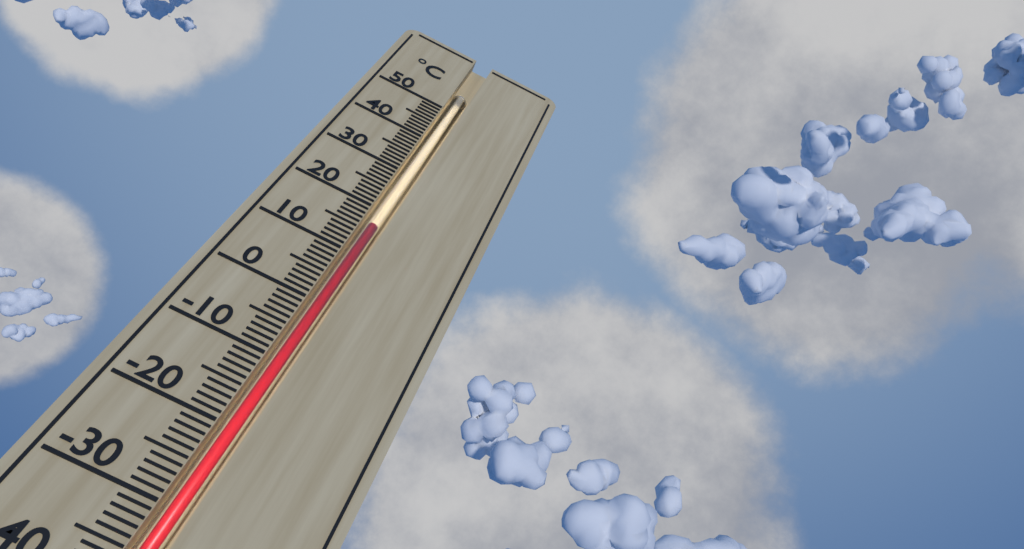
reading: 17 °C
